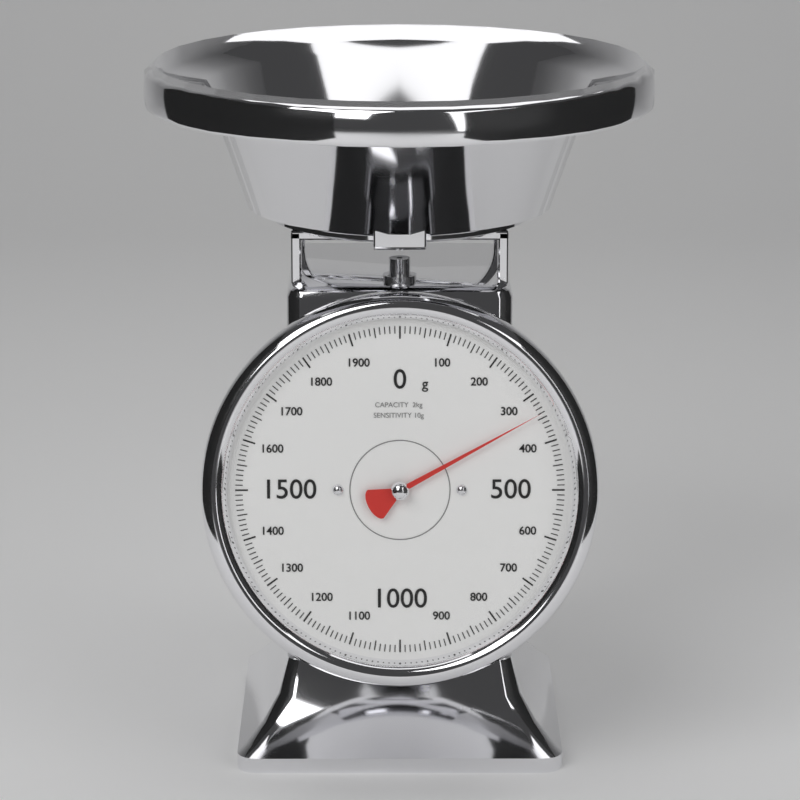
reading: 340 g
